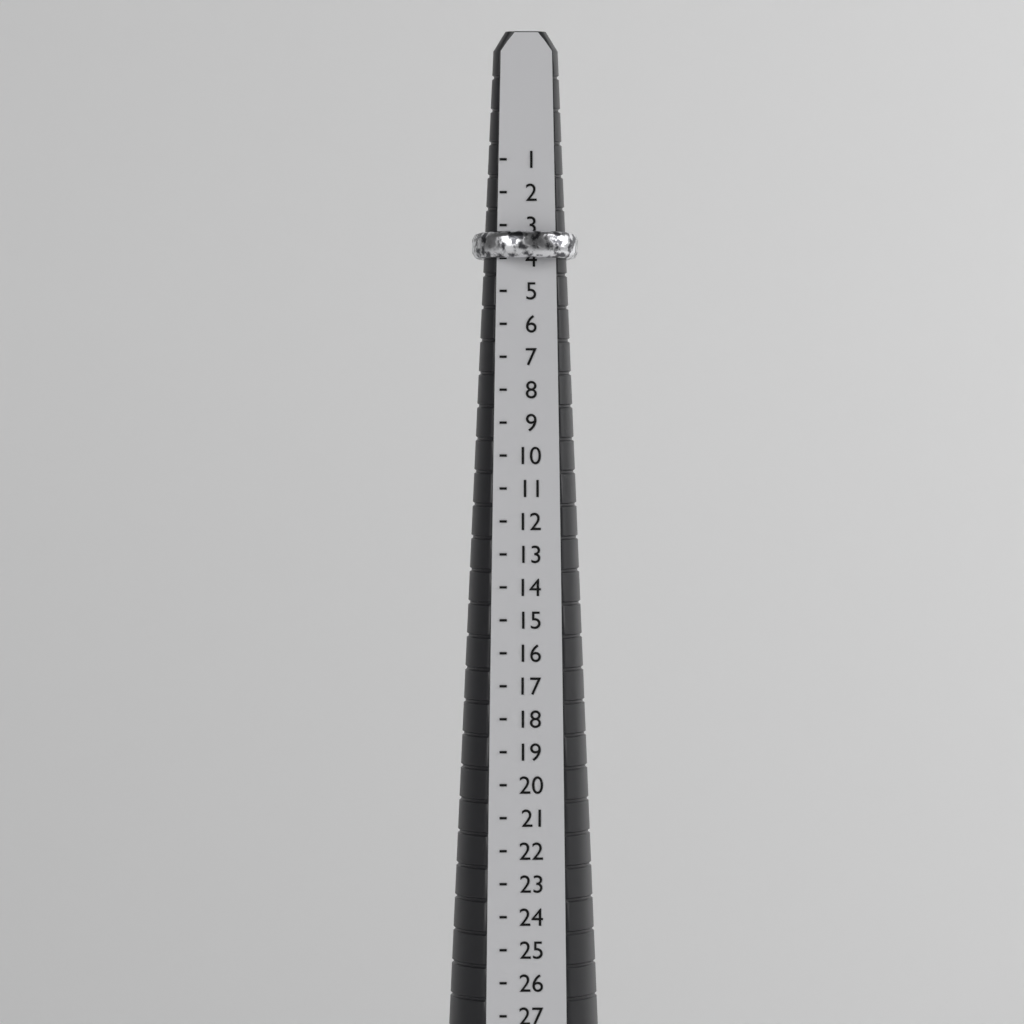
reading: 4 (no unit)
